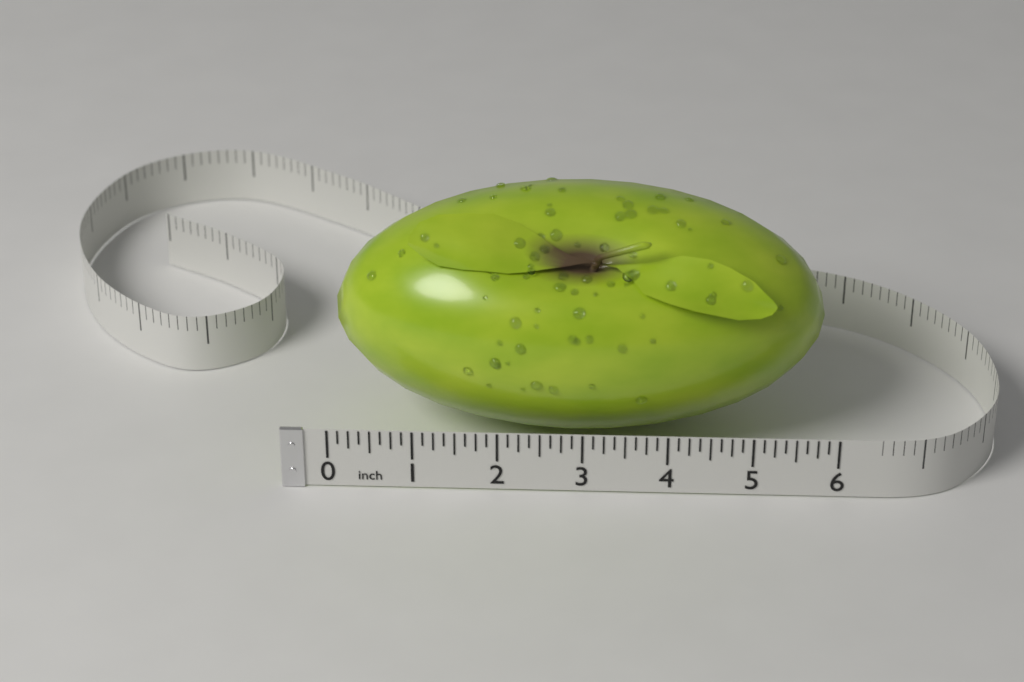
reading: 5.875 in
